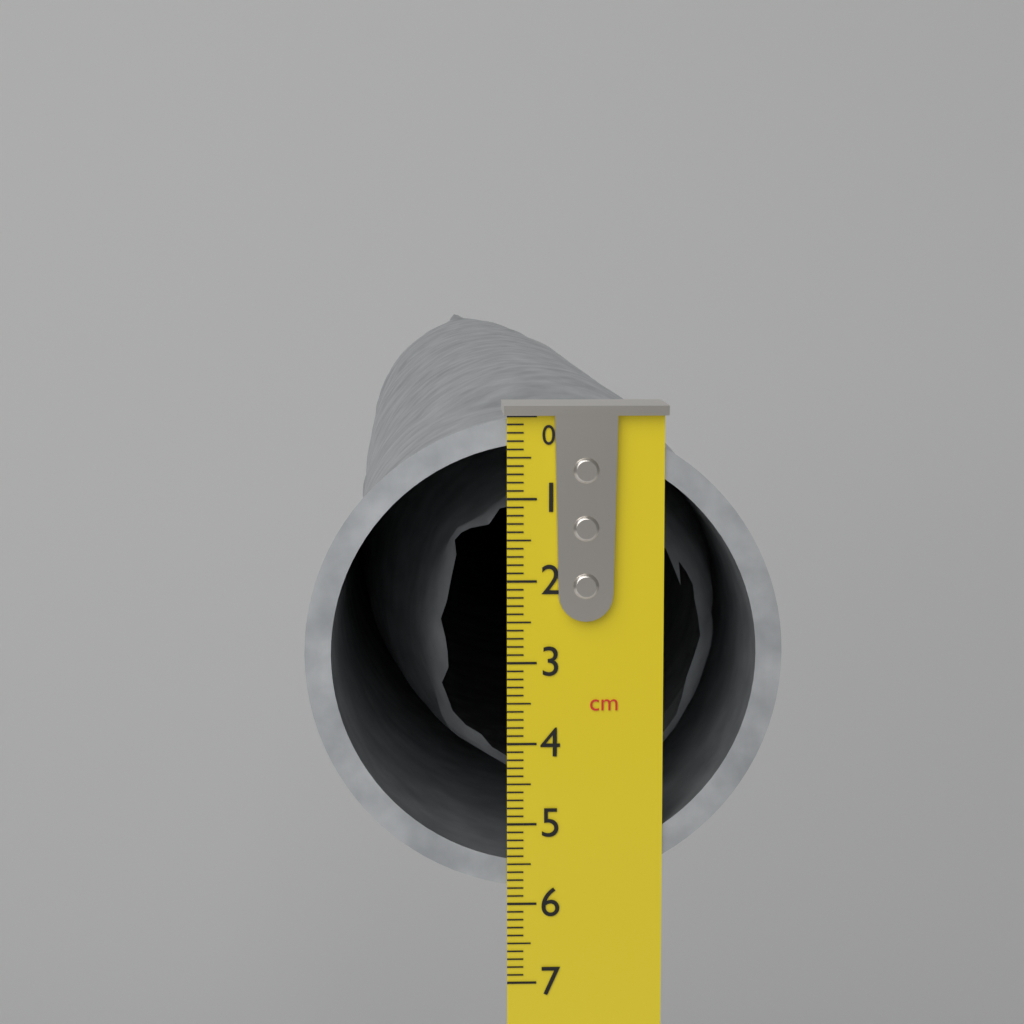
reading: 5.8 cm
